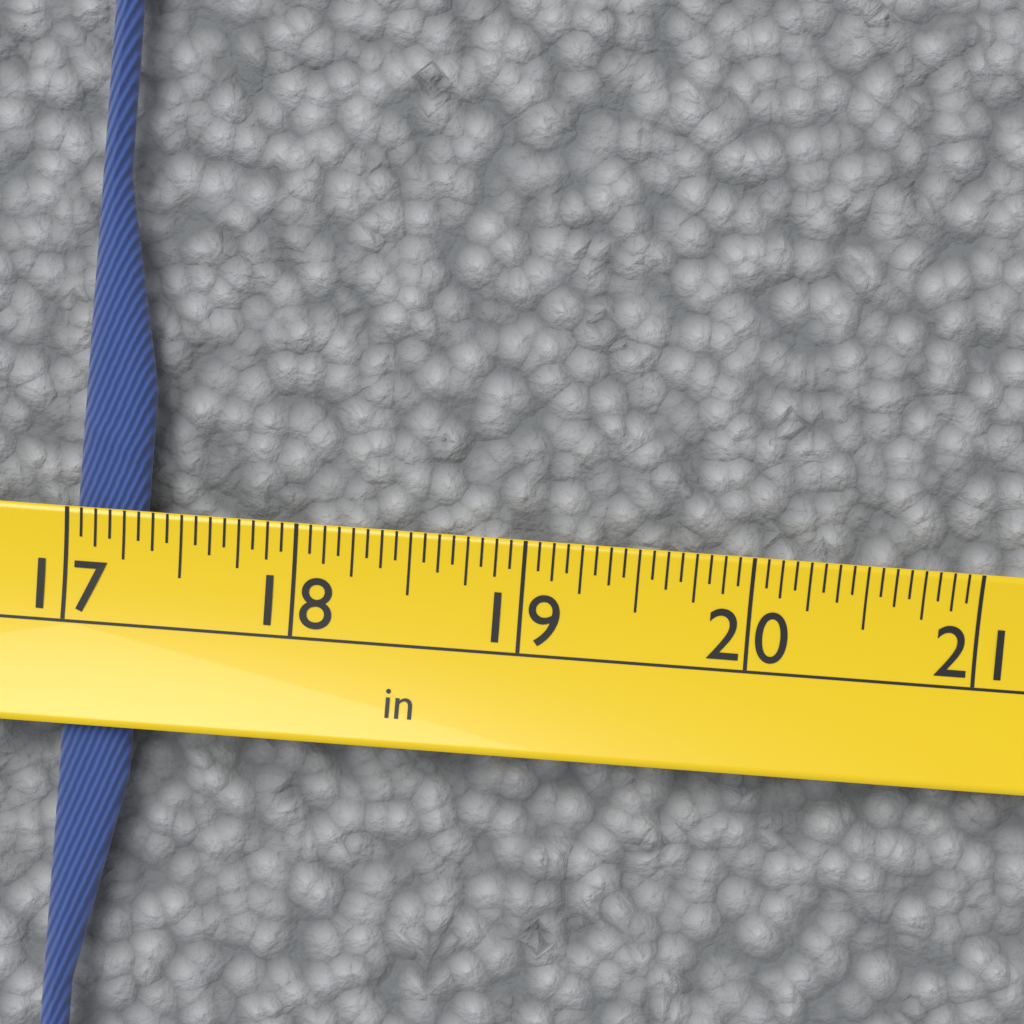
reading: 17.3125 in
